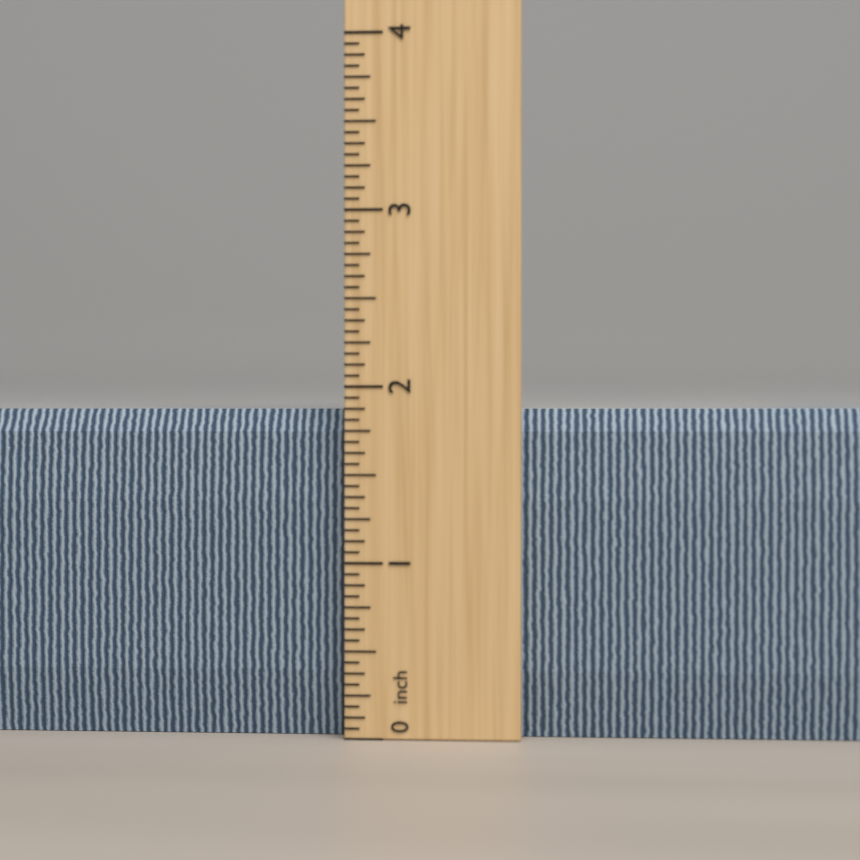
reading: 1.8750 inch
